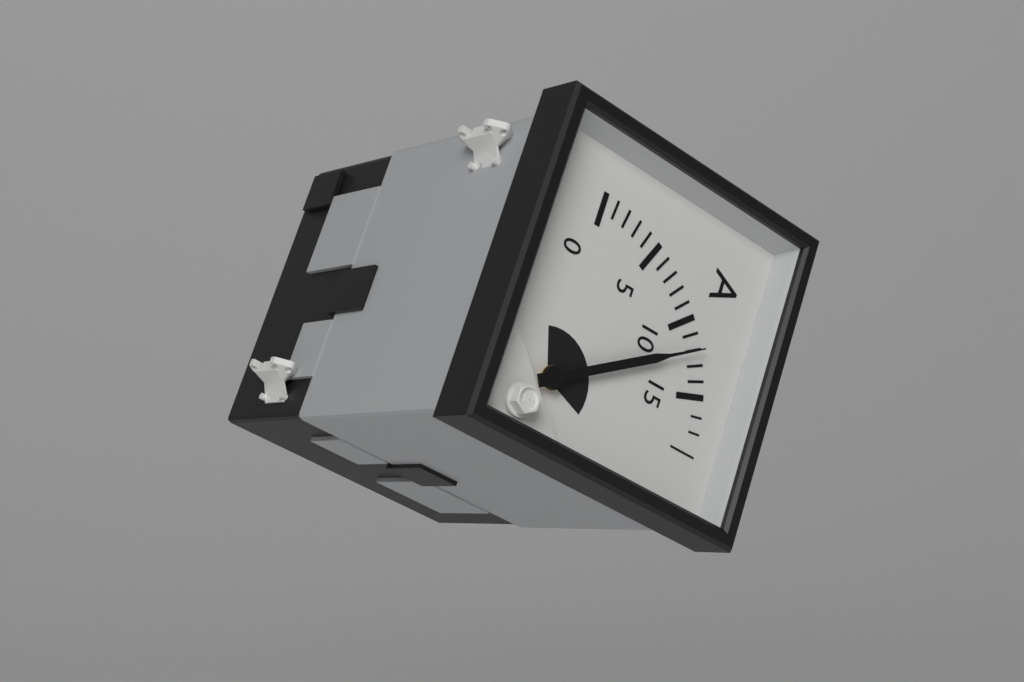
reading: 12 A
